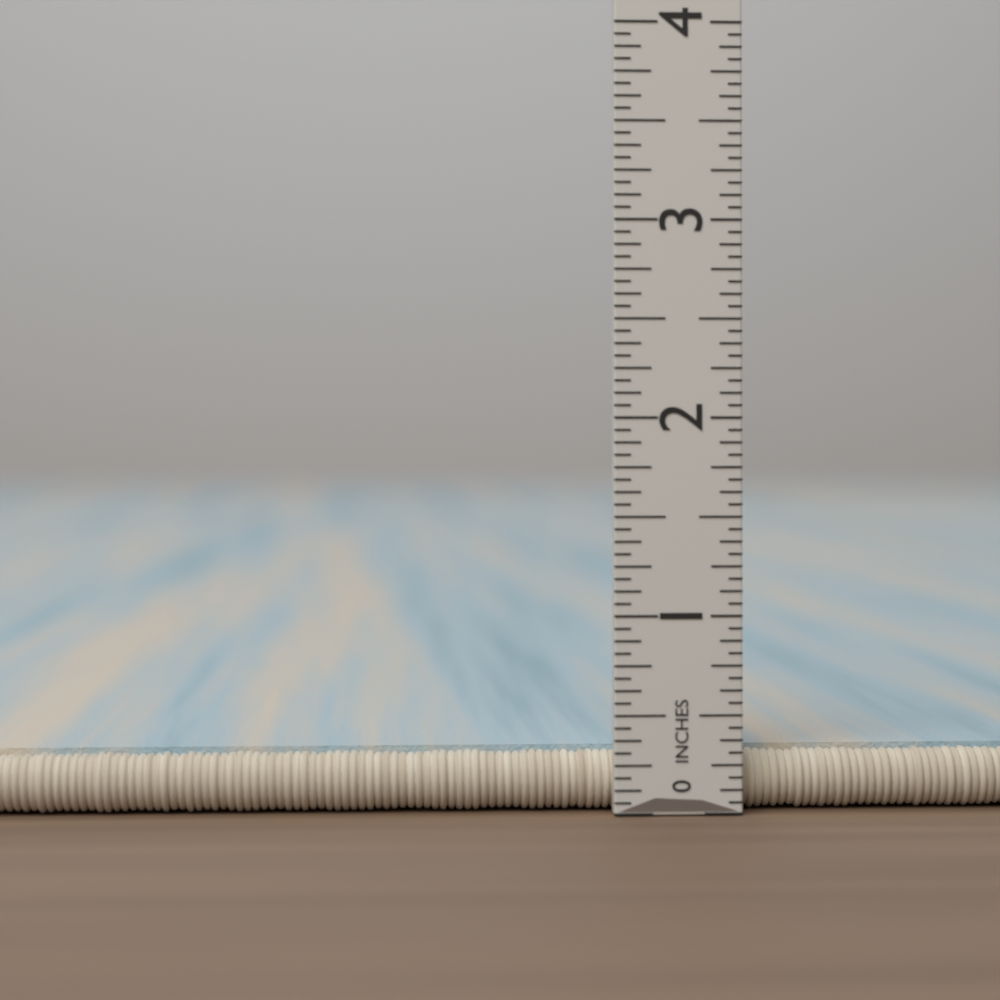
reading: 0.3125 in
